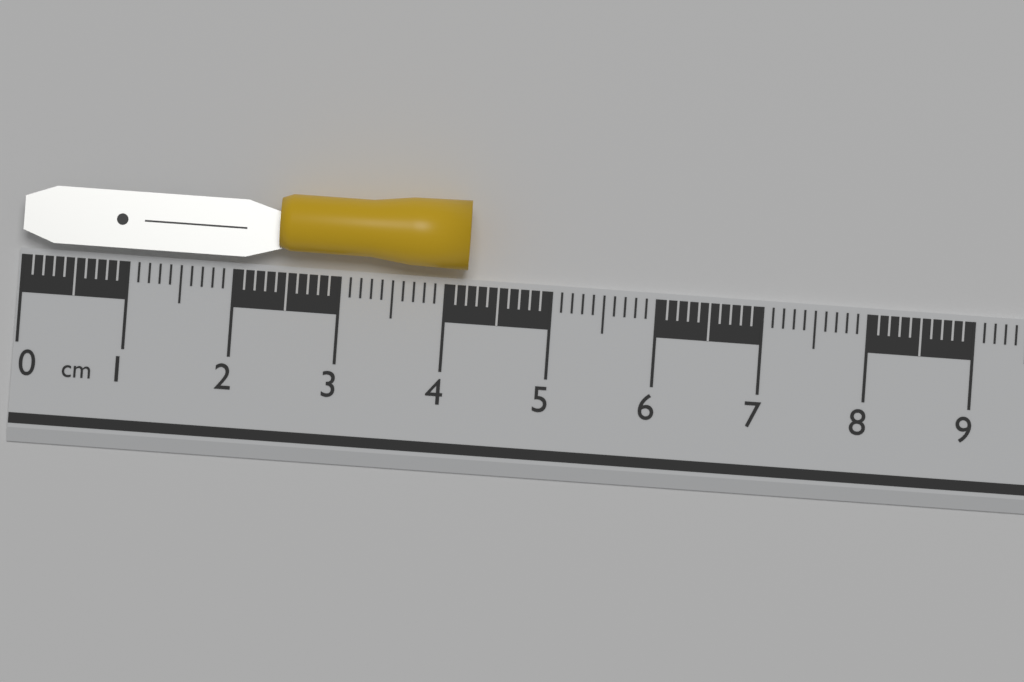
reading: 4.2 cm
